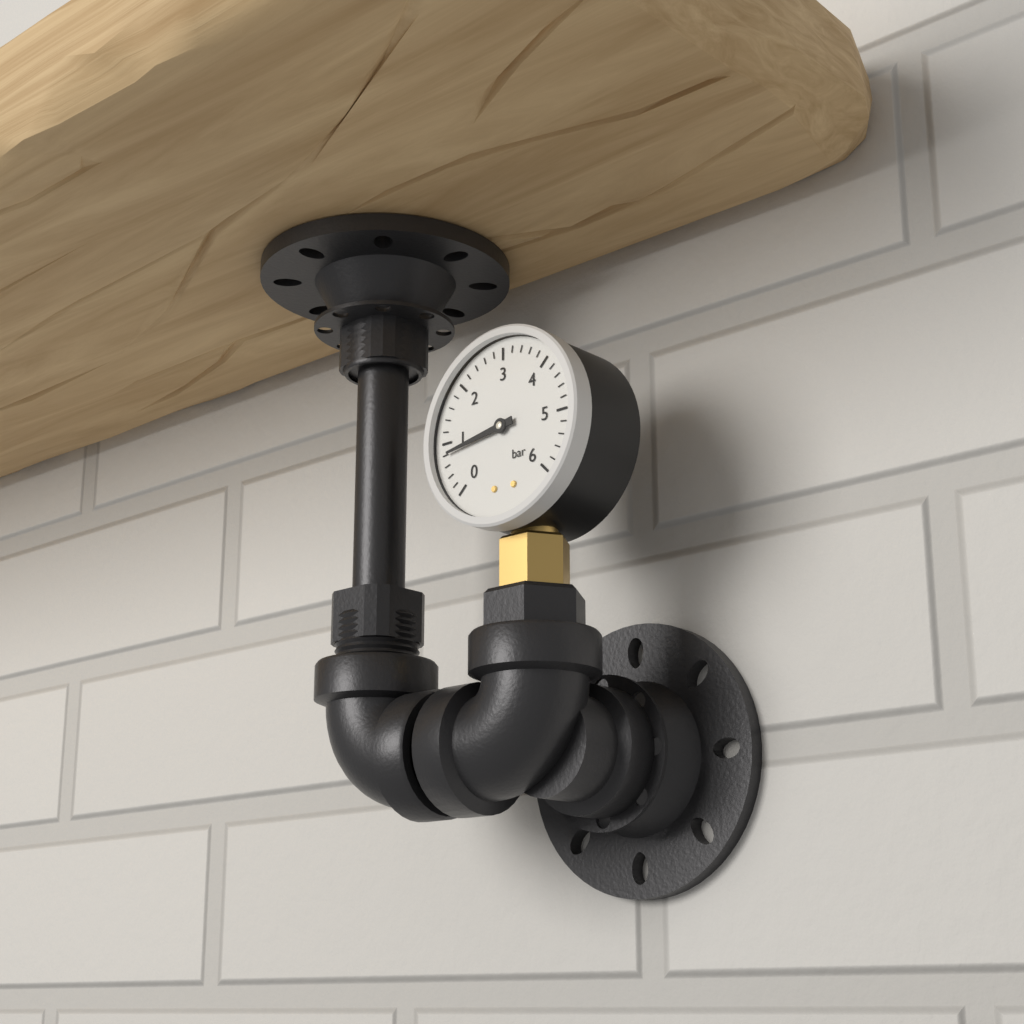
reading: 0.8 bar
